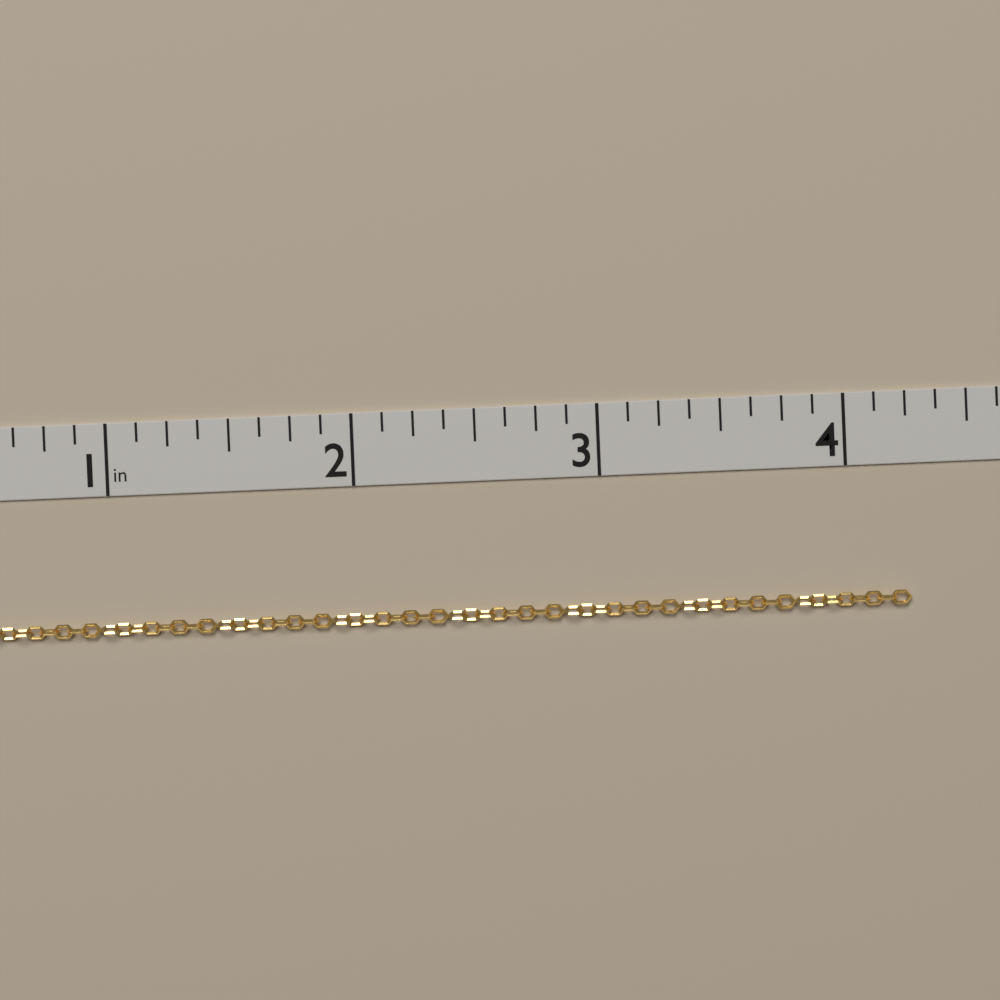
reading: 4.250 in
